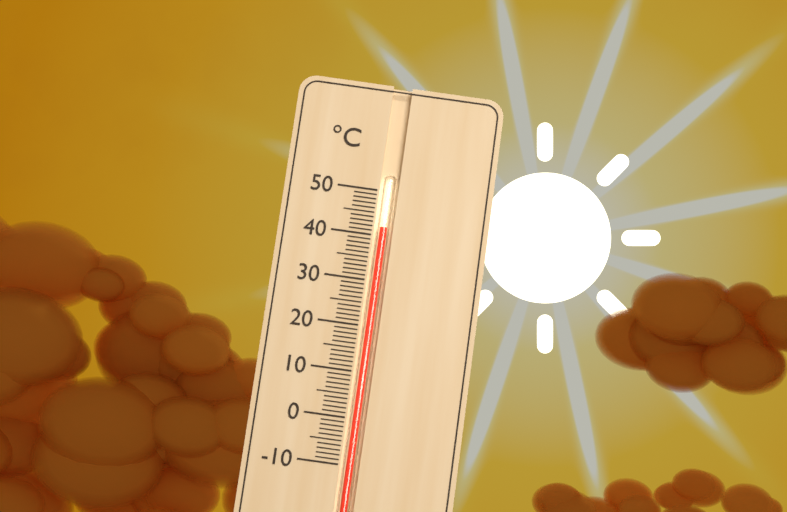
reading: 42 °C
